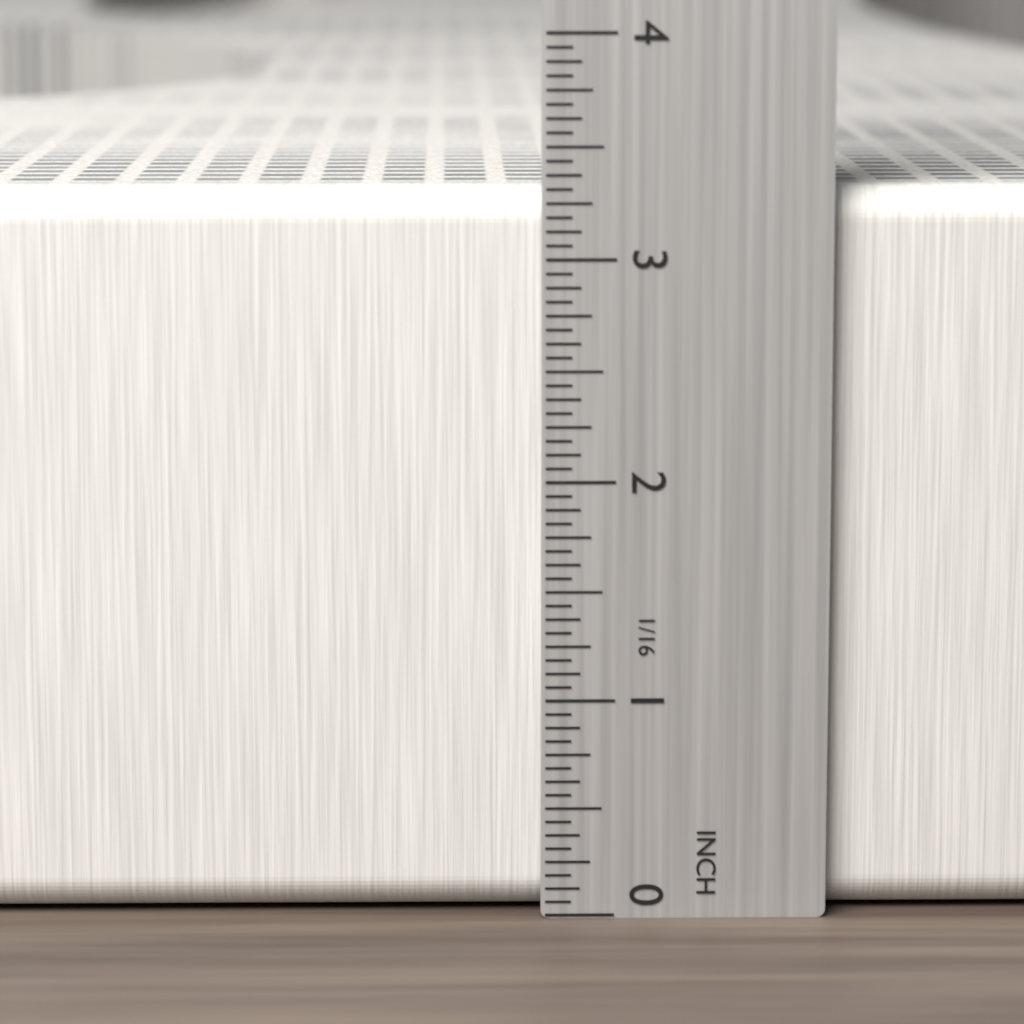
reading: 3.3125 in
